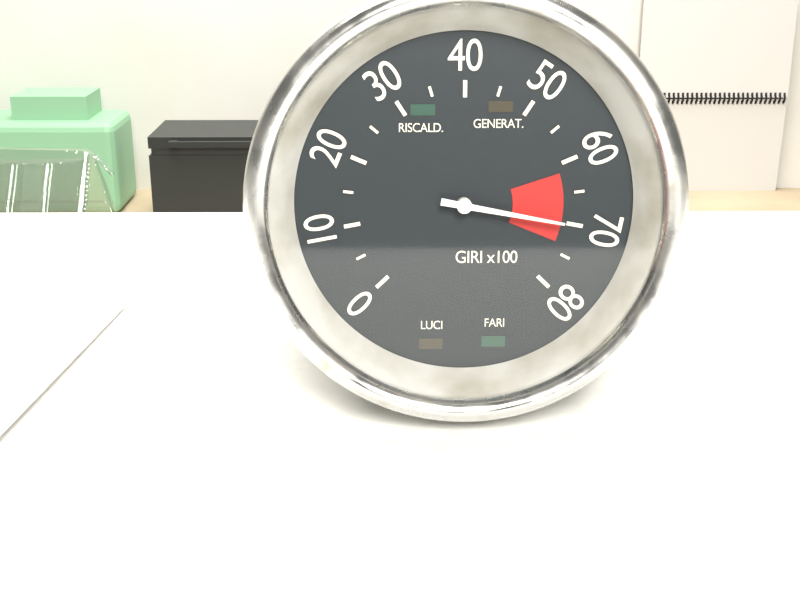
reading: 7000 giri
